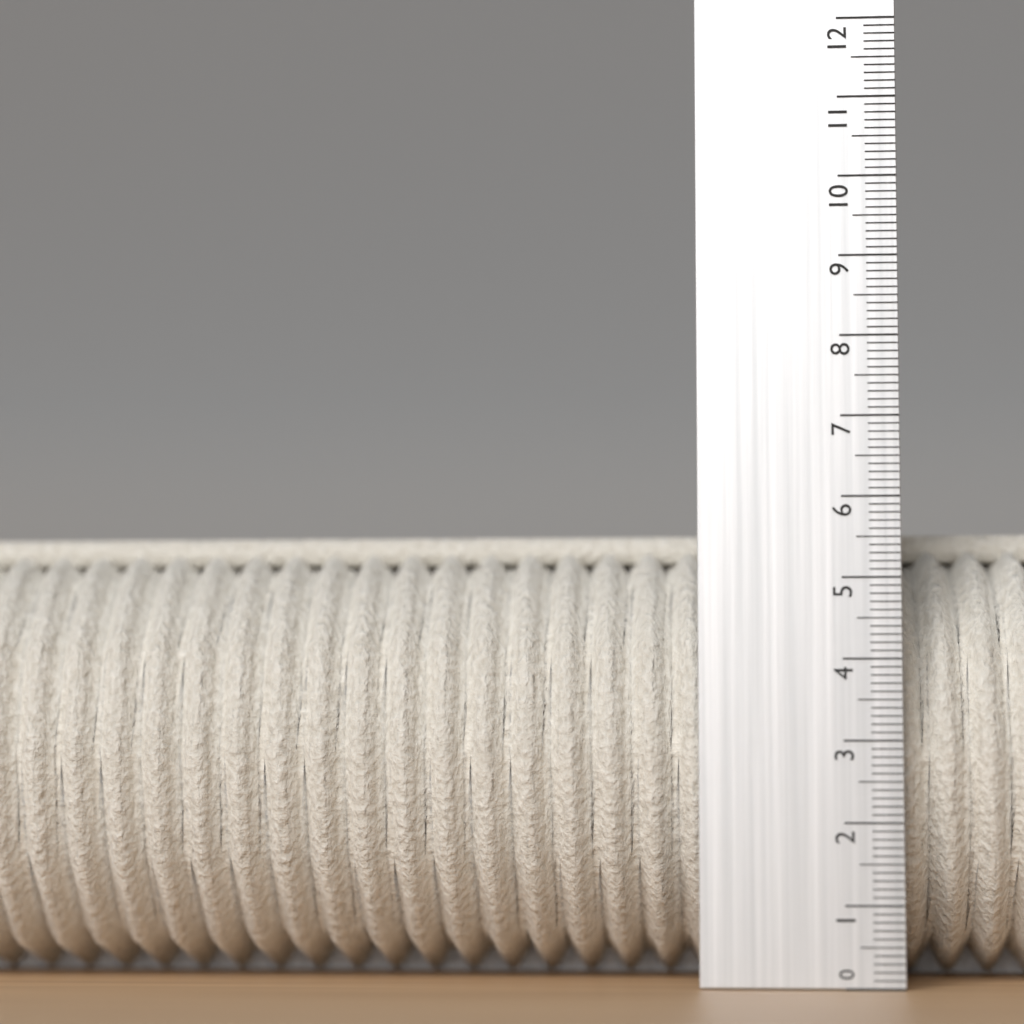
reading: 5.7 (no unit)
